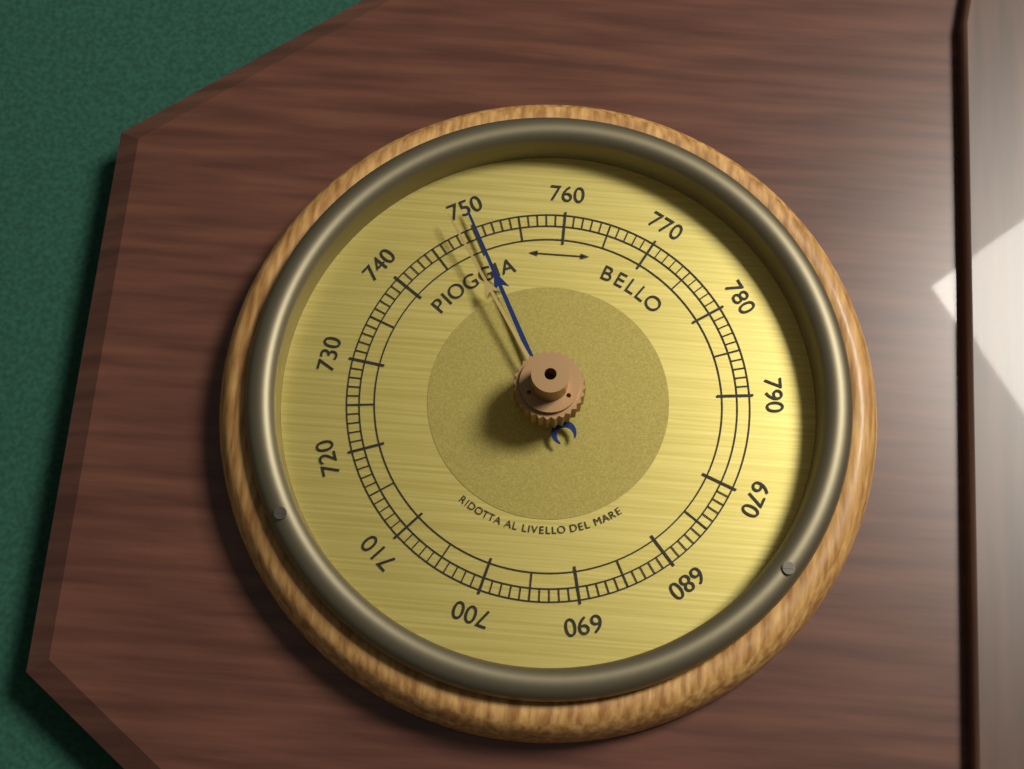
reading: 750 (no unit)
